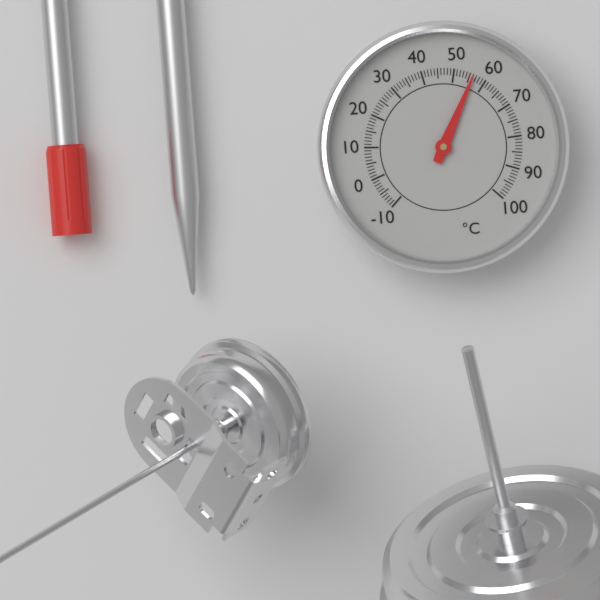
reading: 56 °C
